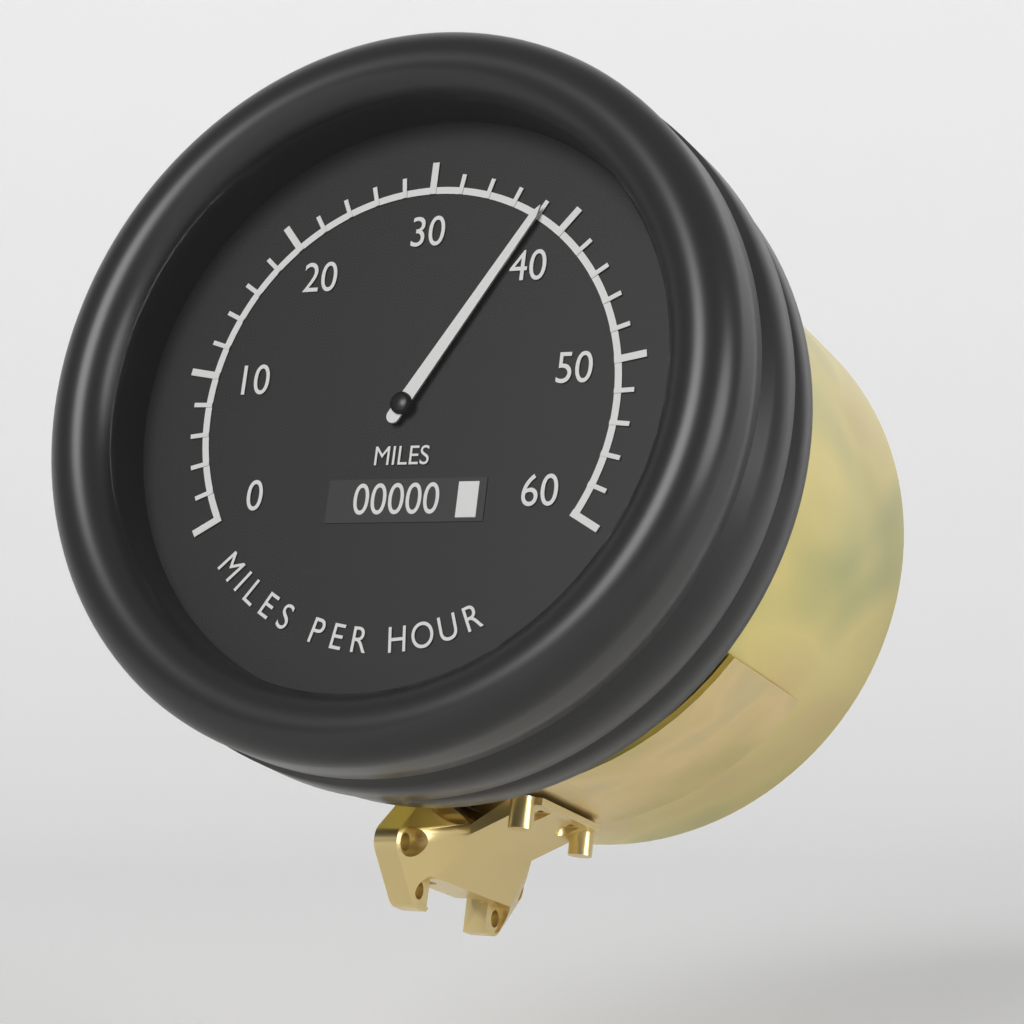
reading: 38 mph
